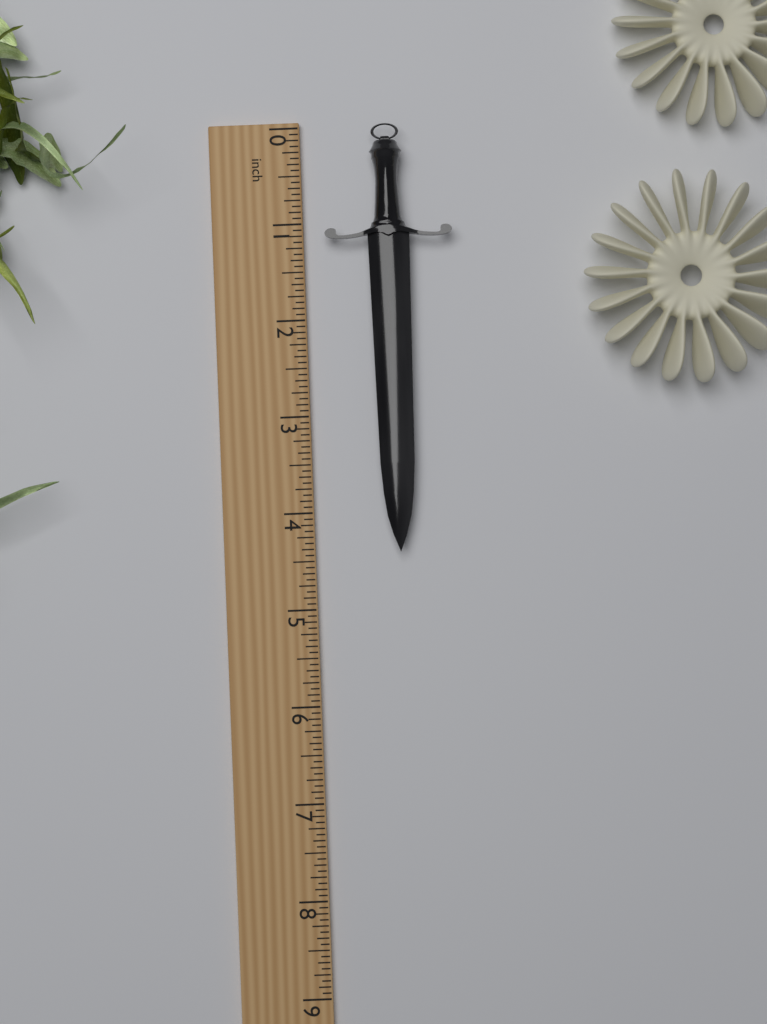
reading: 4.4375 inch
